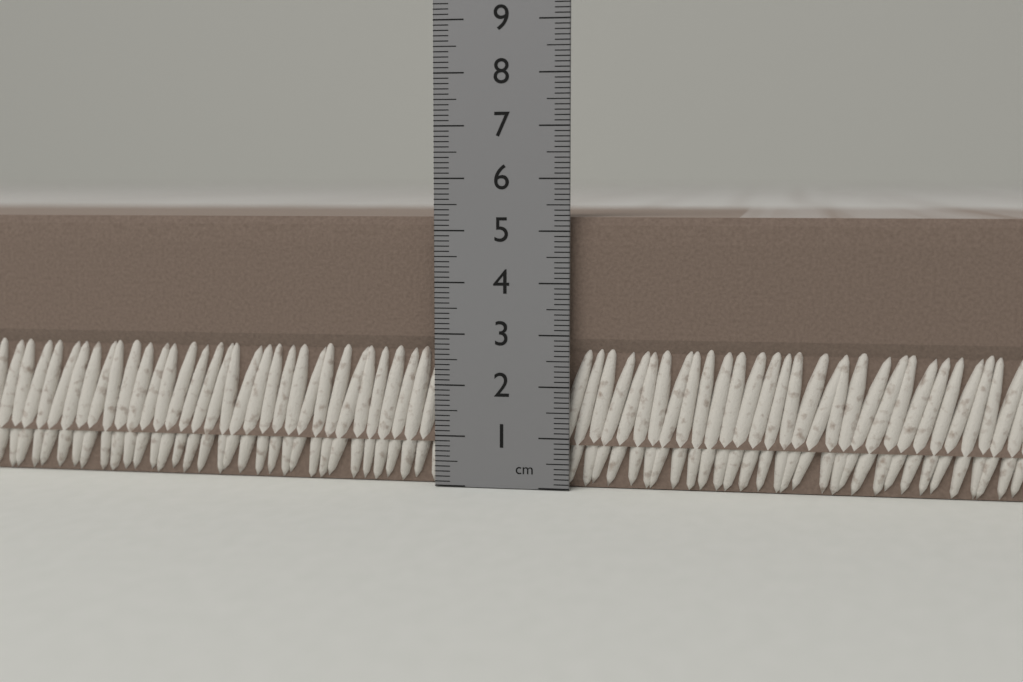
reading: 5.3 cm
